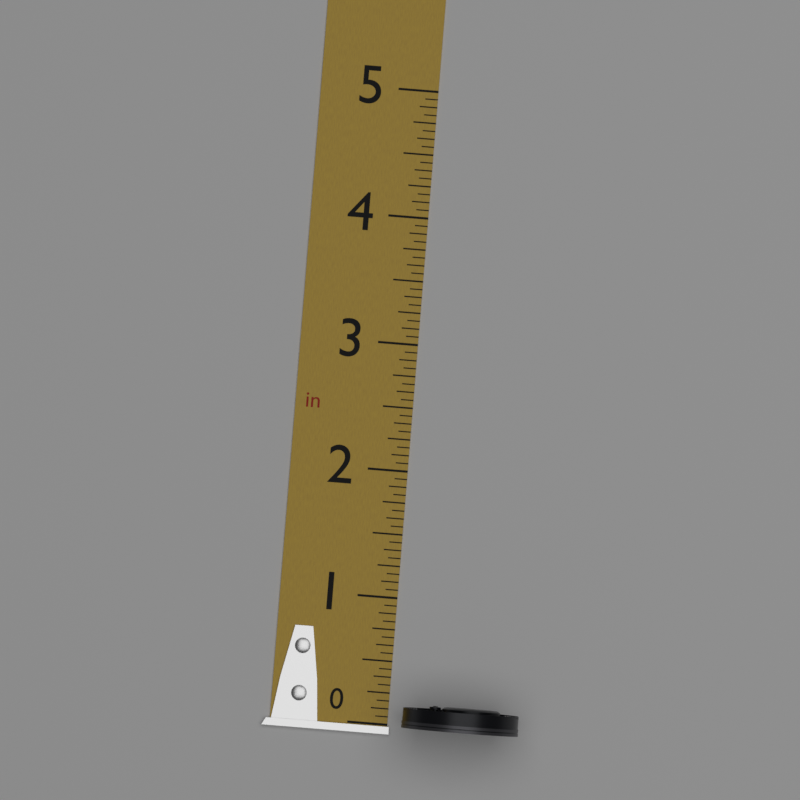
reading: 0.1875 in
